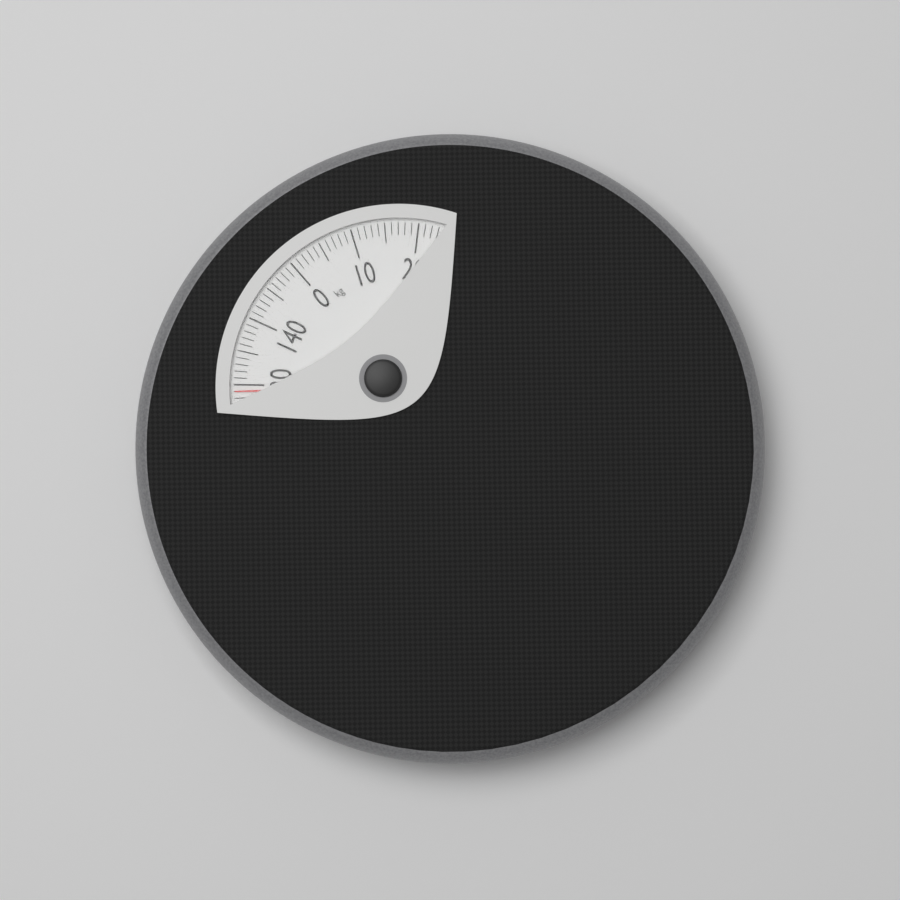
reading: 129 kg
